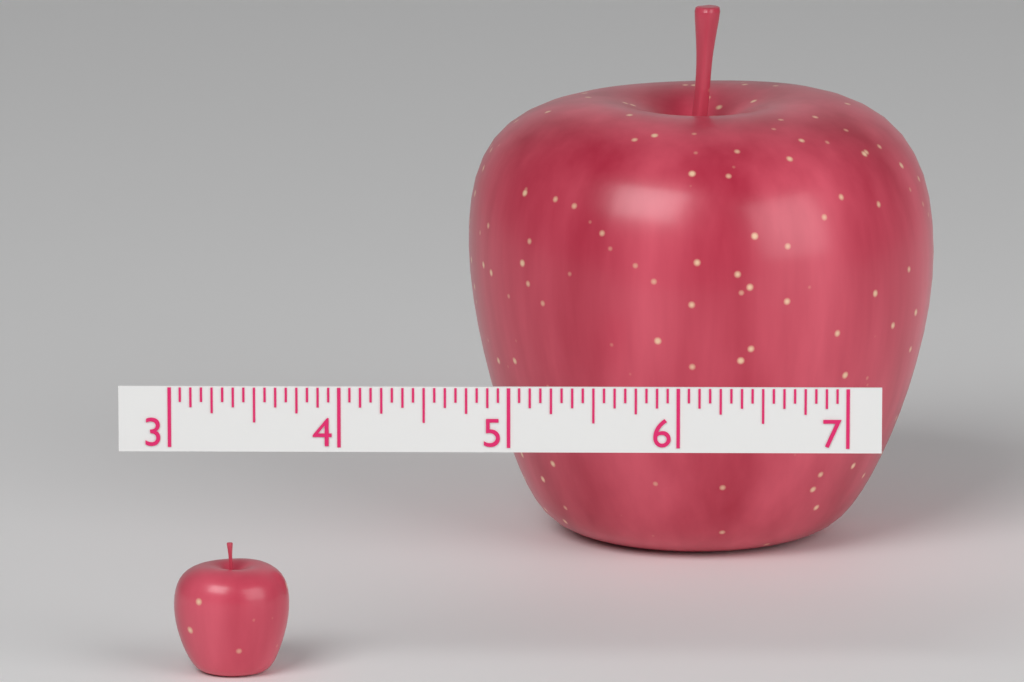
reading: 3.6875 (no unit)
